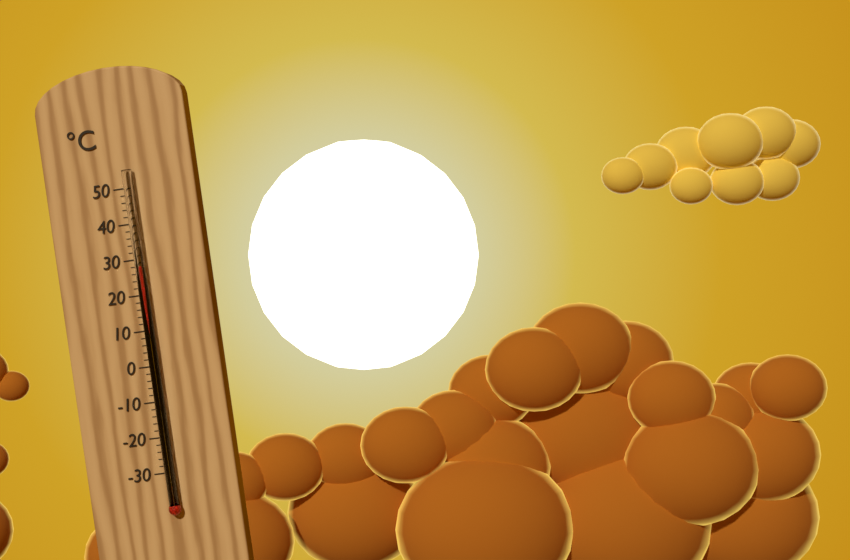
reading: 28 °C
